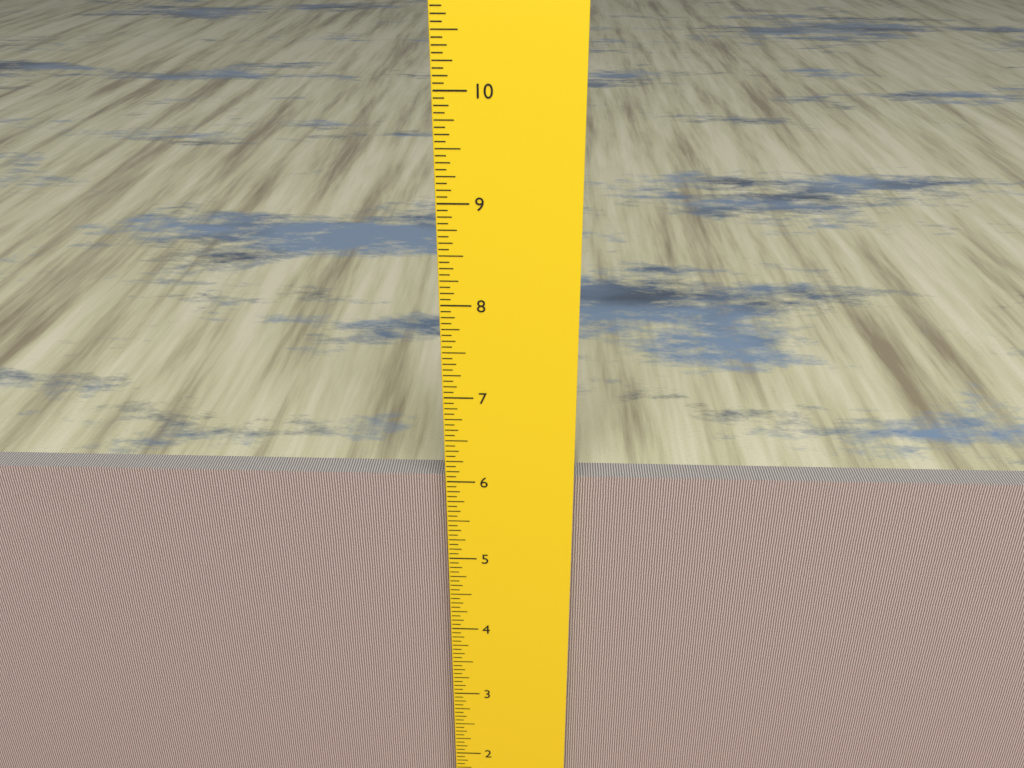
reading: 6.0000 inch
